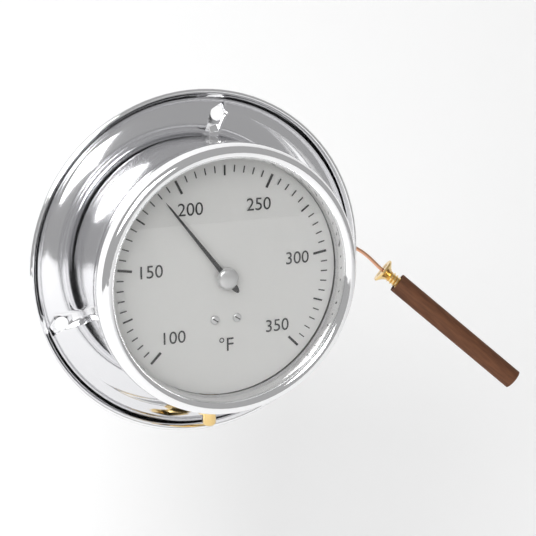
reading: 190 °F
